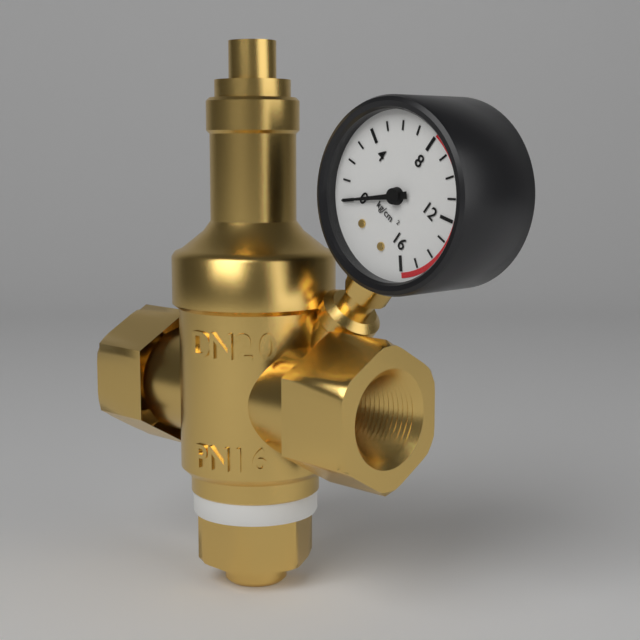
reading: 0 kg/cm²
